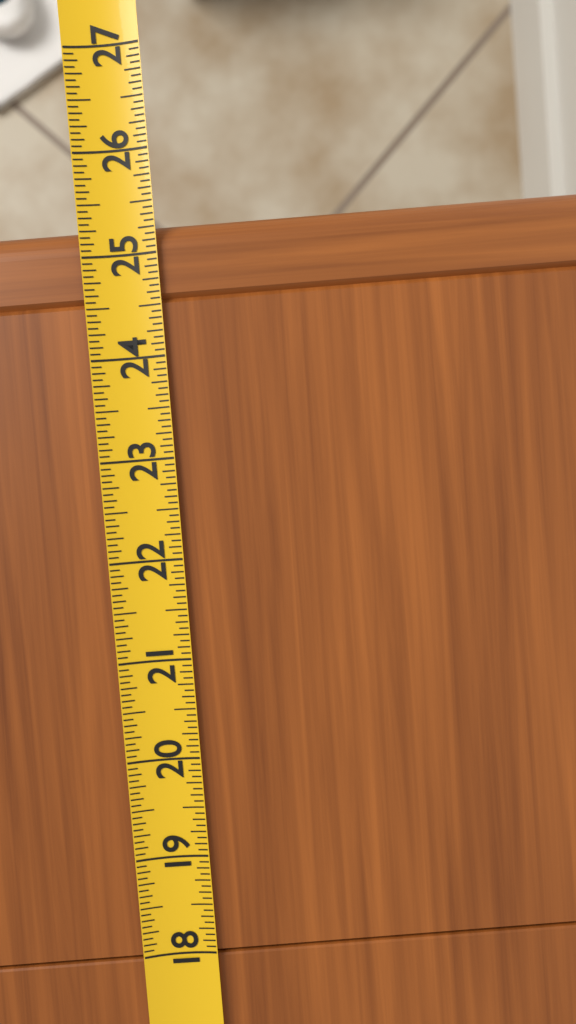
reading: 25.3125 (no unit)
